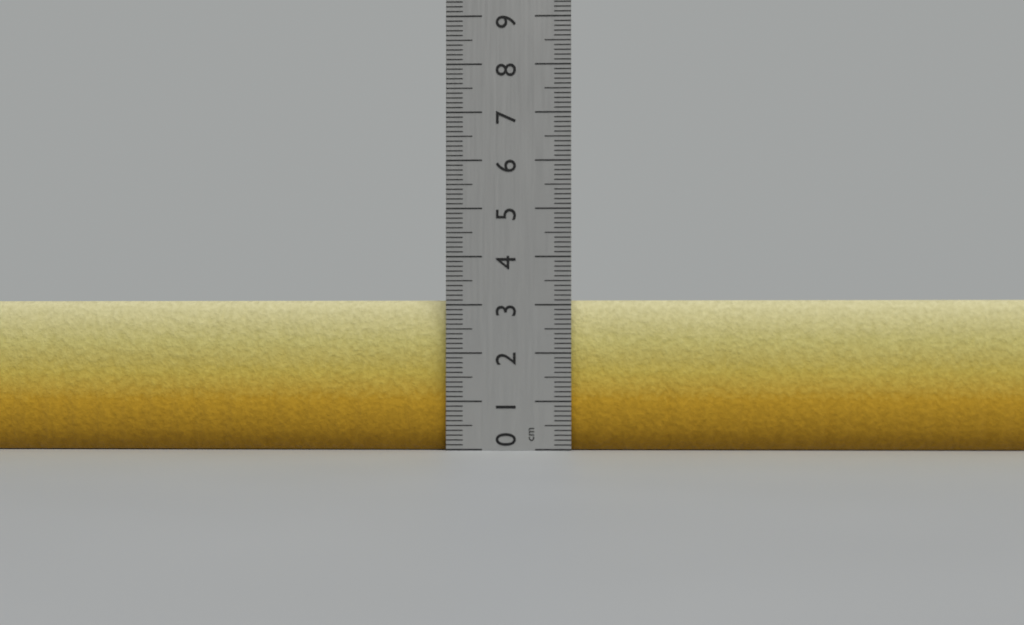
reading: 3.1 cm
